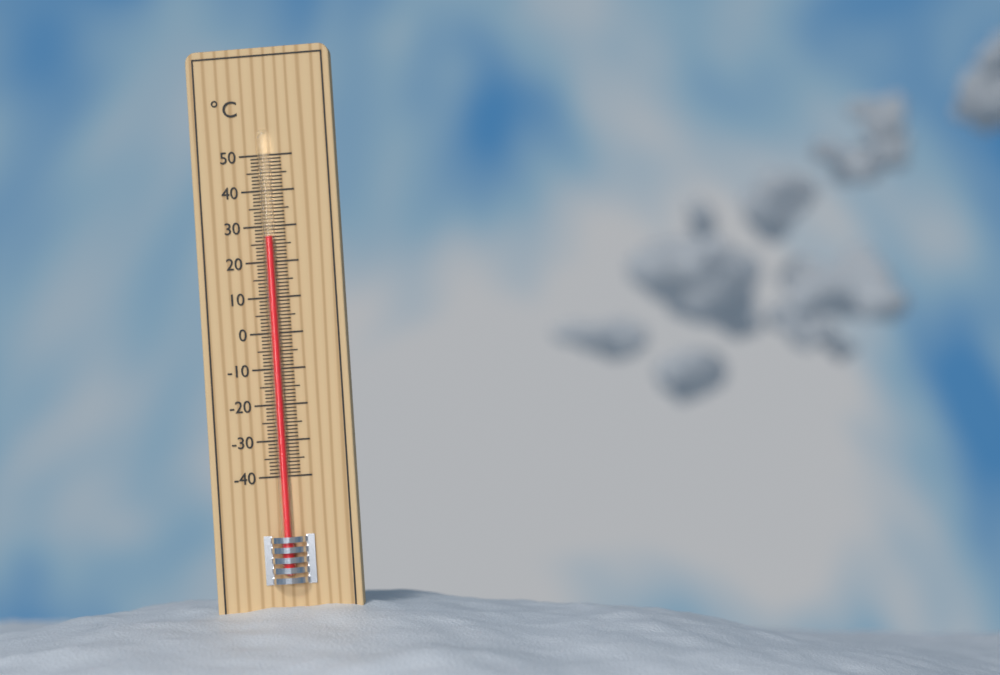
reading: 27 °C
